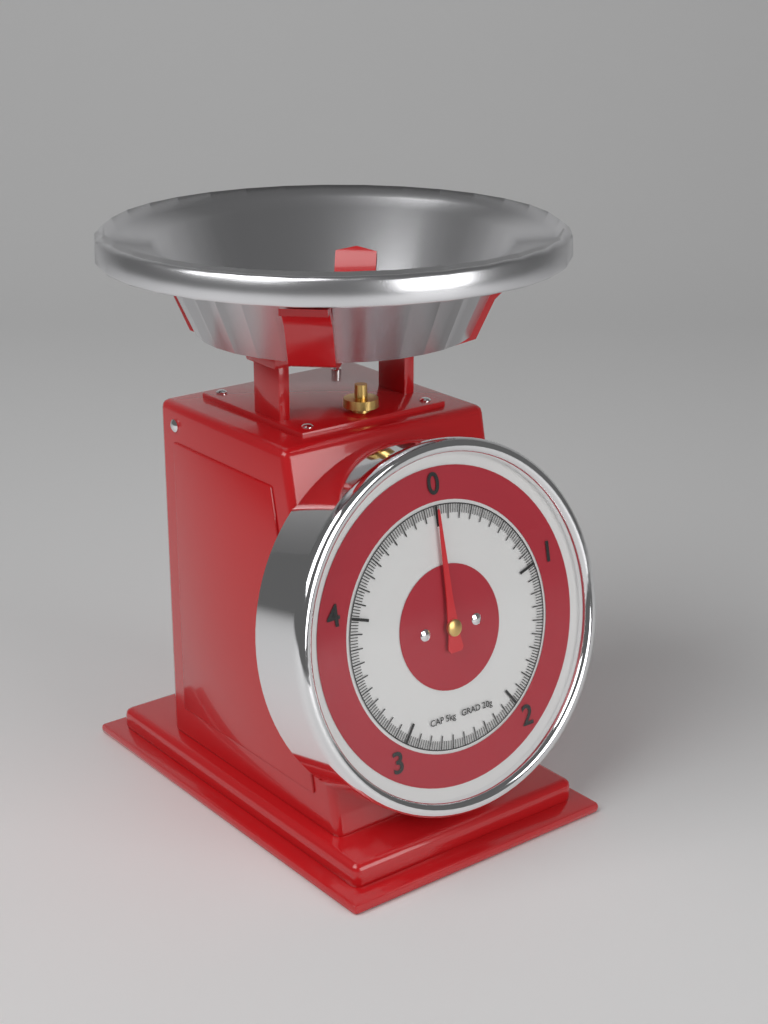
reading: 0.00 kg
